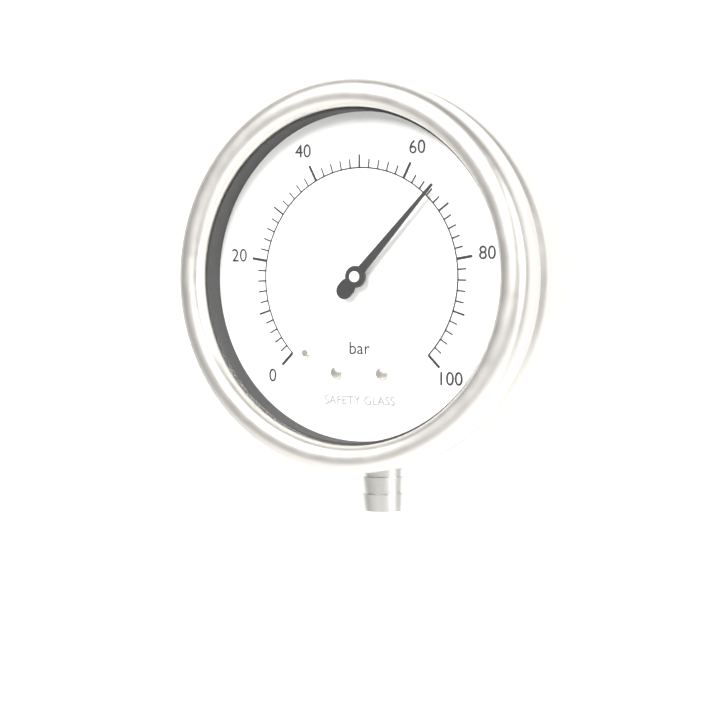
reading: 66 bar
